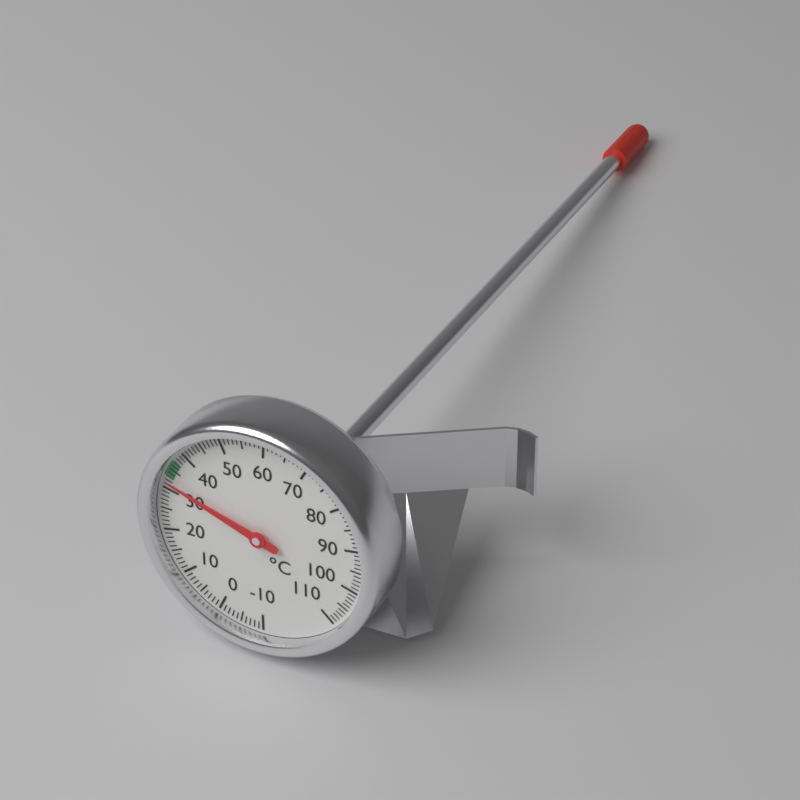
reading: 32 °C
